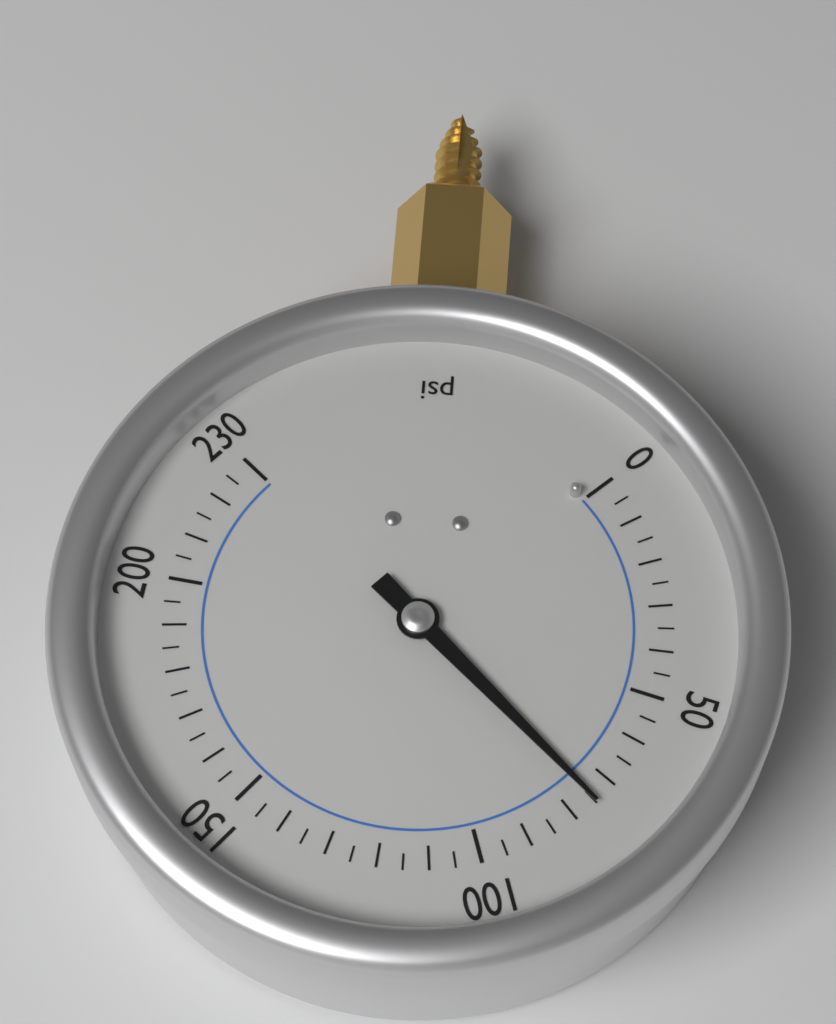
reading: 75 psi
